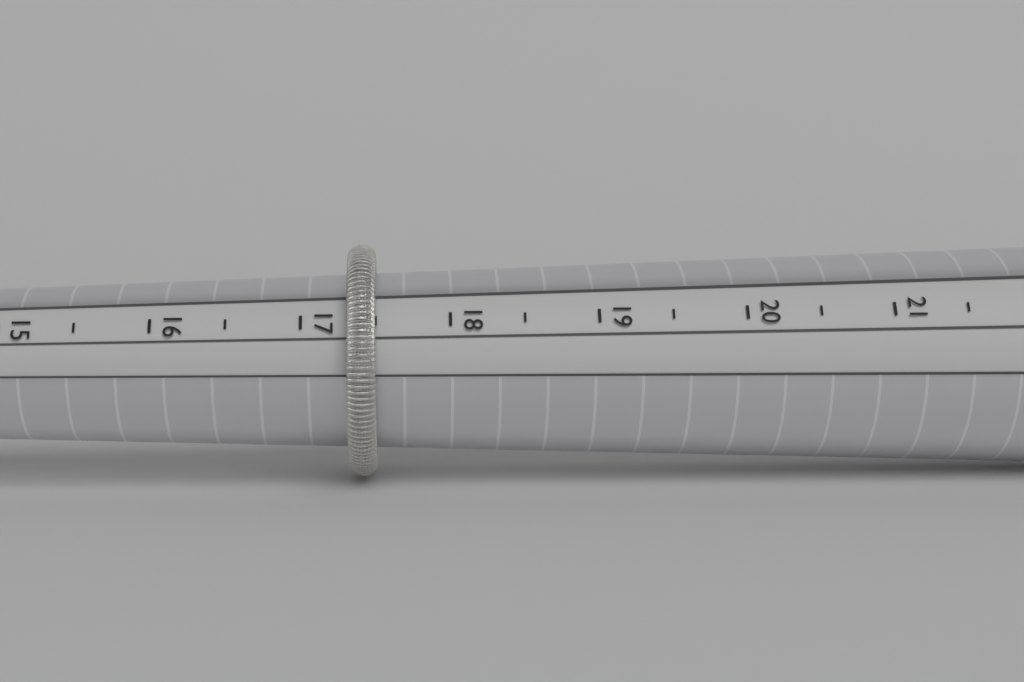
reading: 17.5 mm
